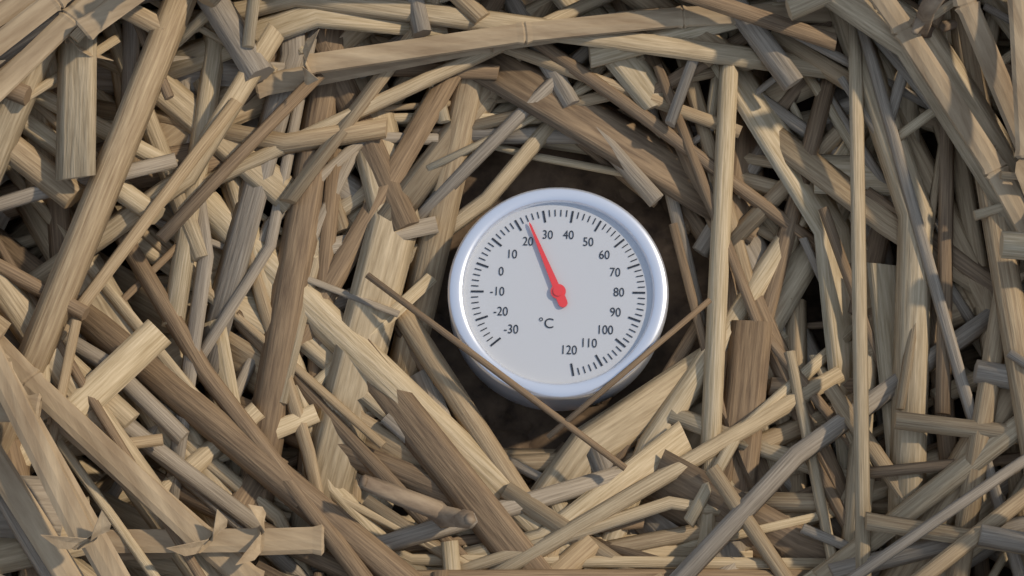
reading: 24 °C
